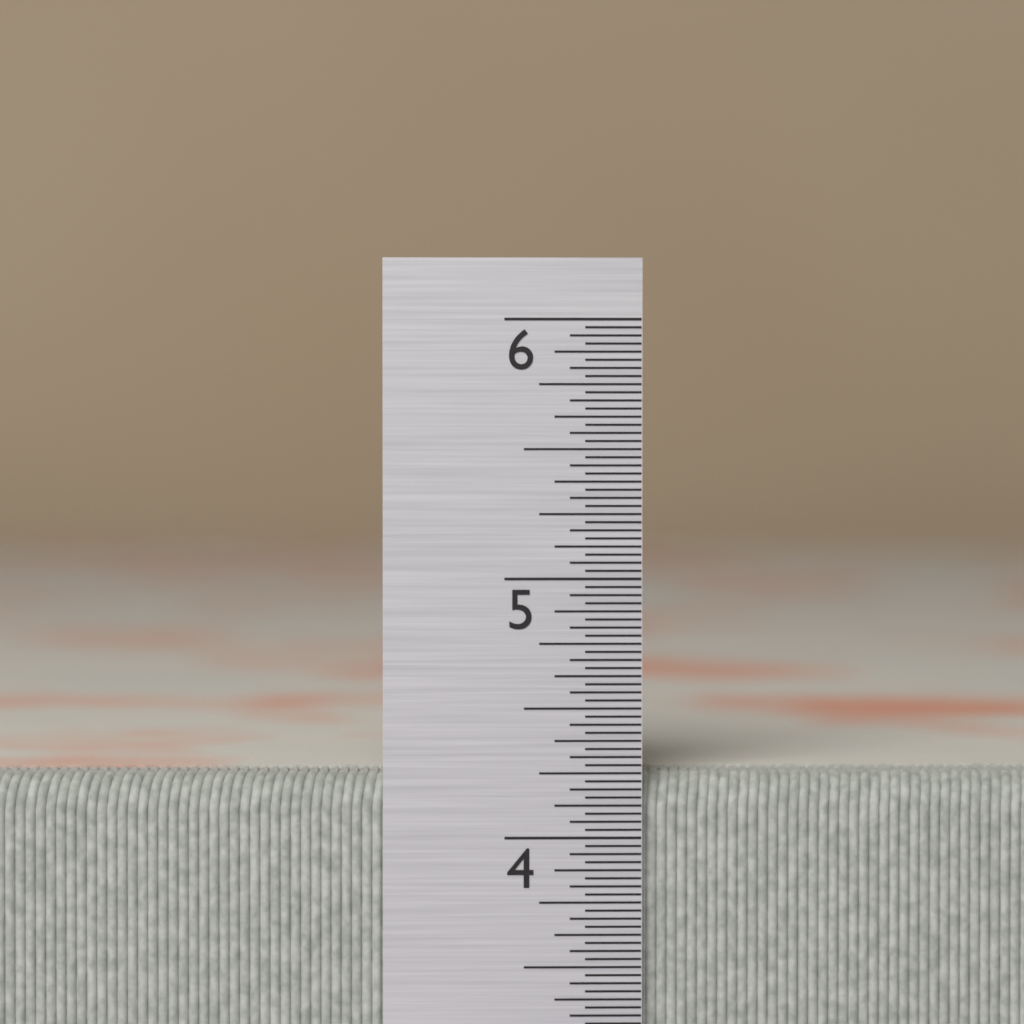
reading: 4.25000 in
